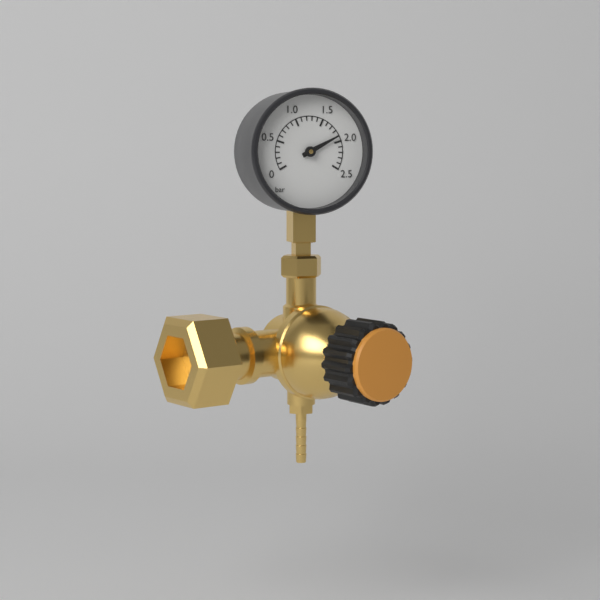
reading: 1.9 bar
